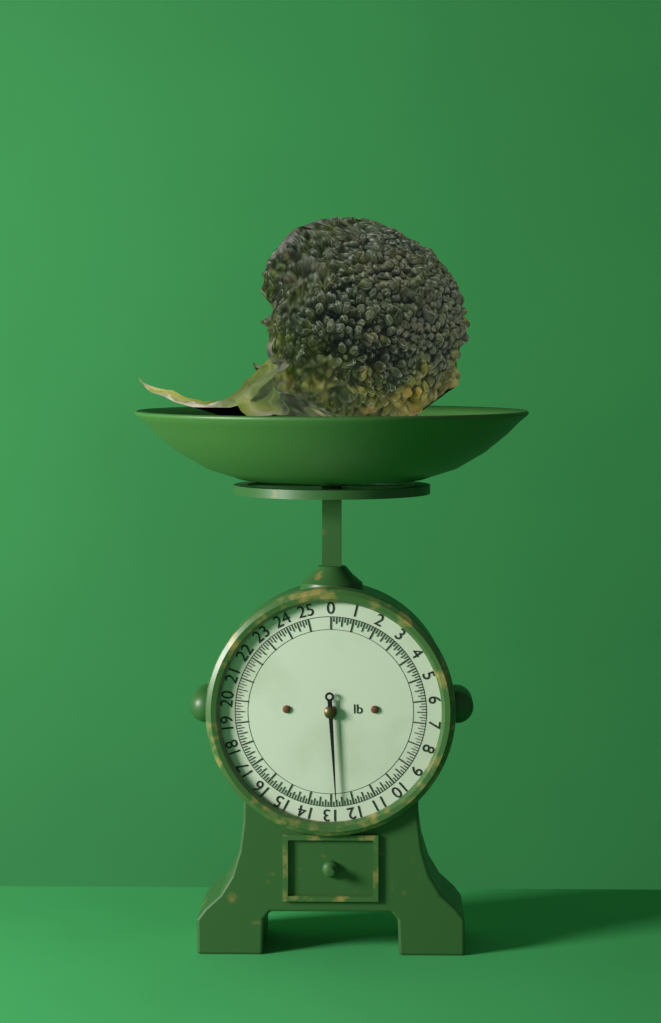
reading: 12.750 lb
